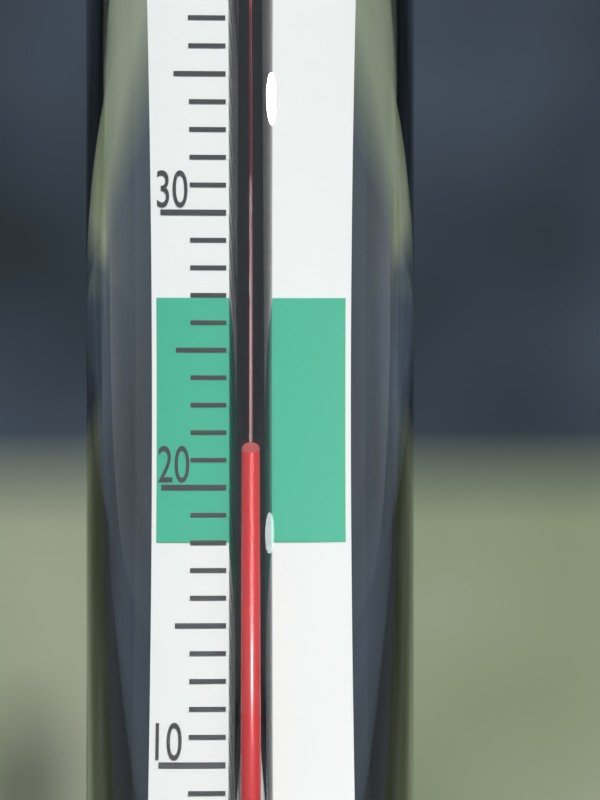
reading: 21 °C
